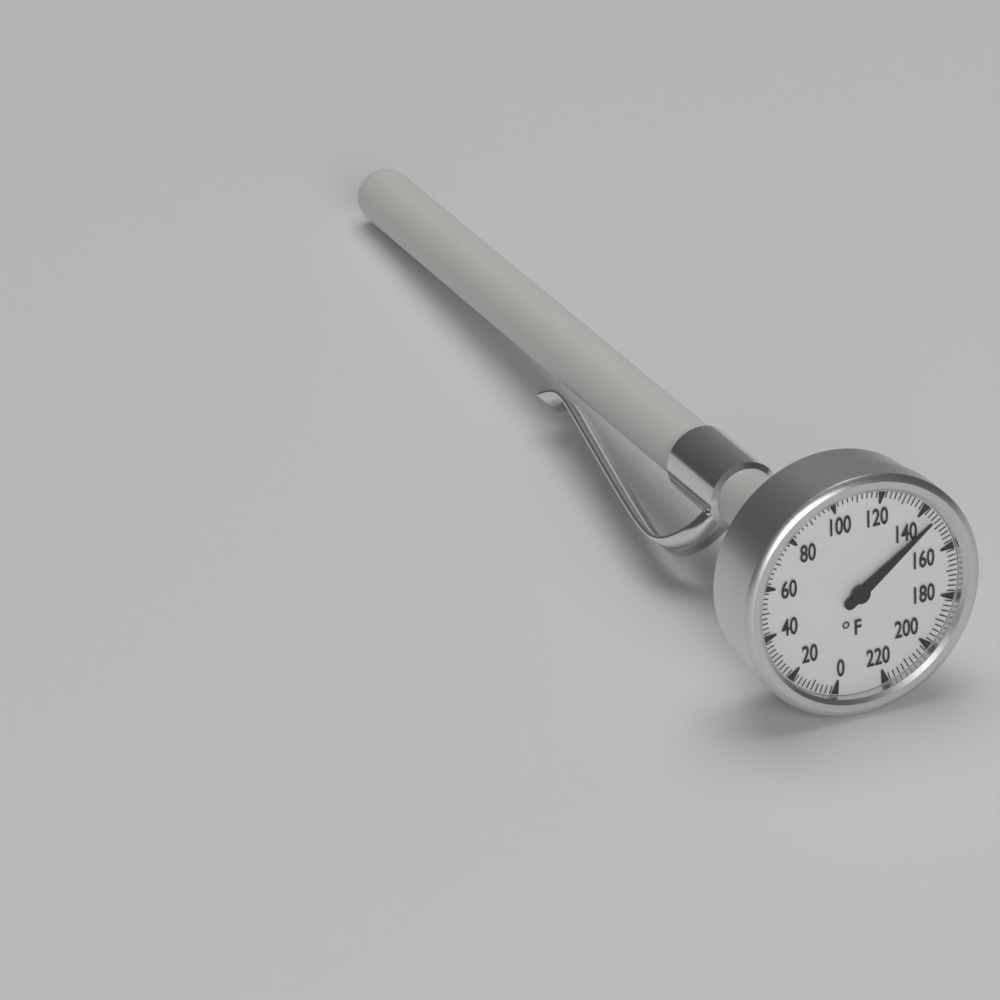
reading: 146 °F
